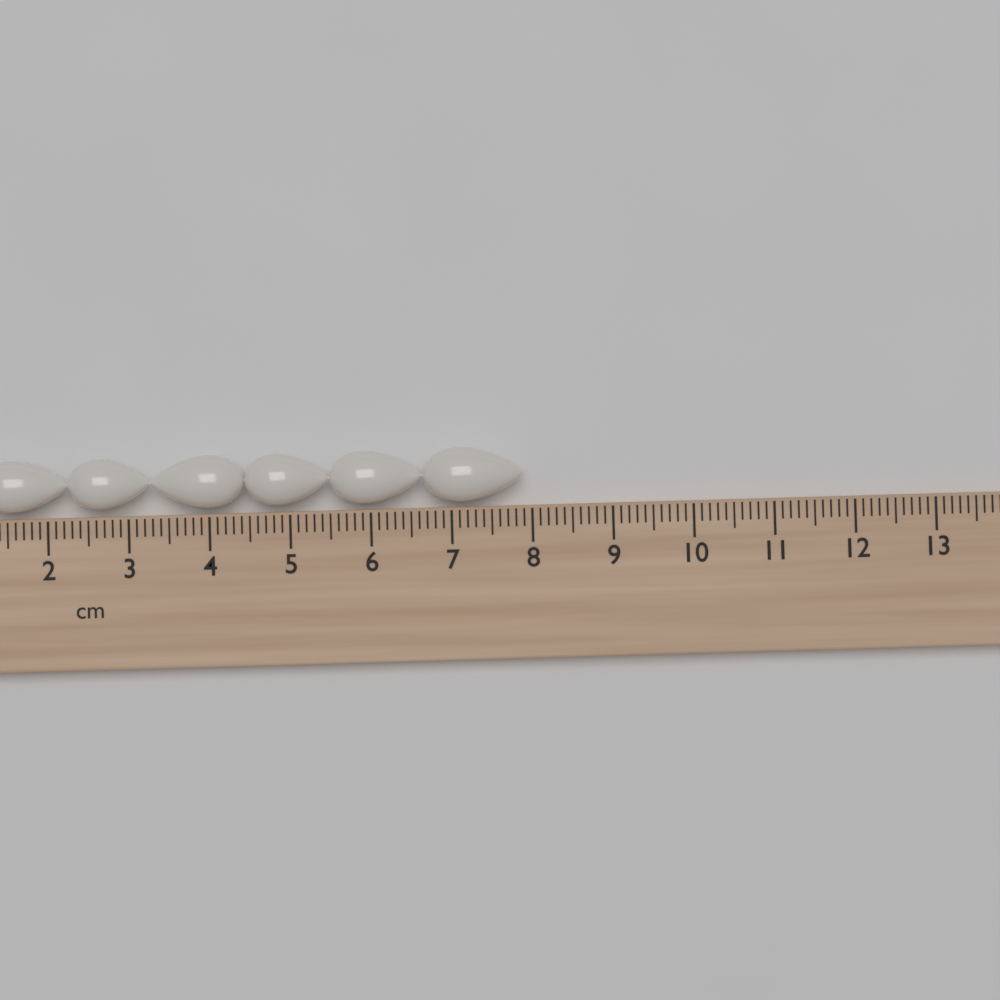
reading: 7.9 cm
